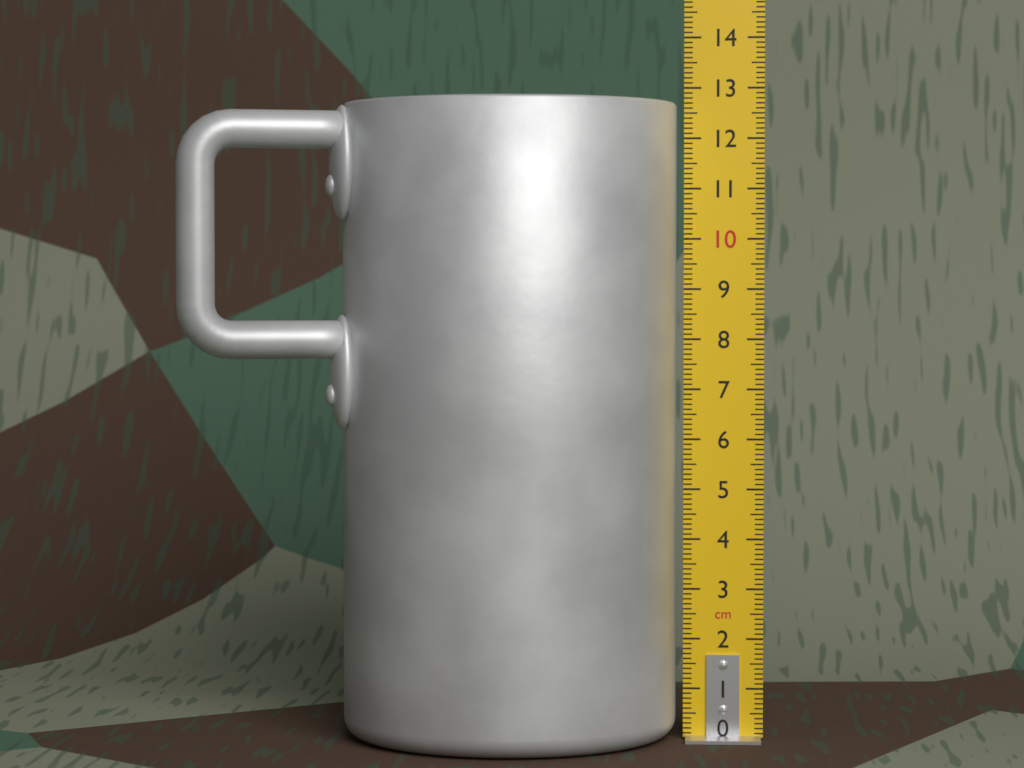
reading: 12.7 cm
